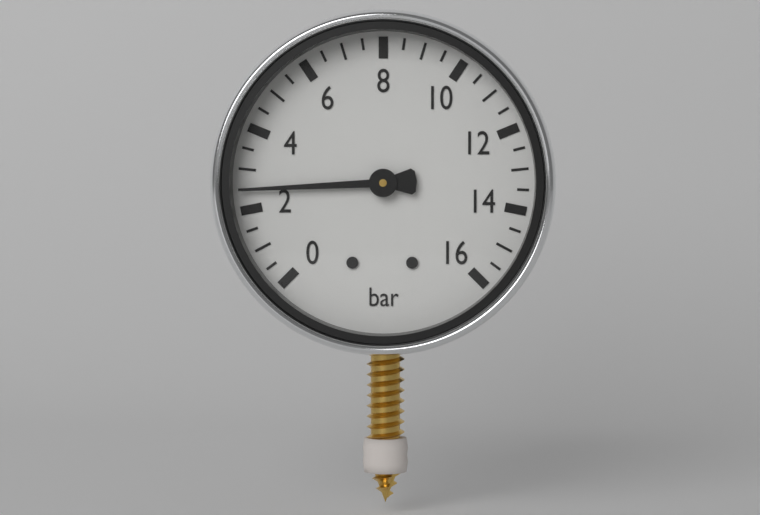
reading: 2.5 bar
